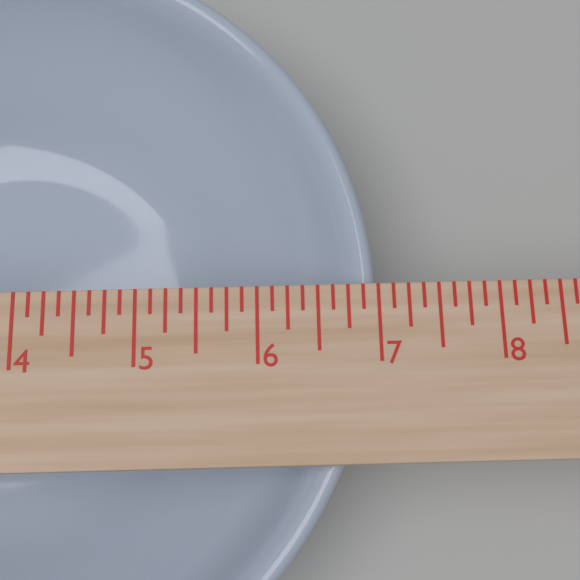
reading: 7.000 in
